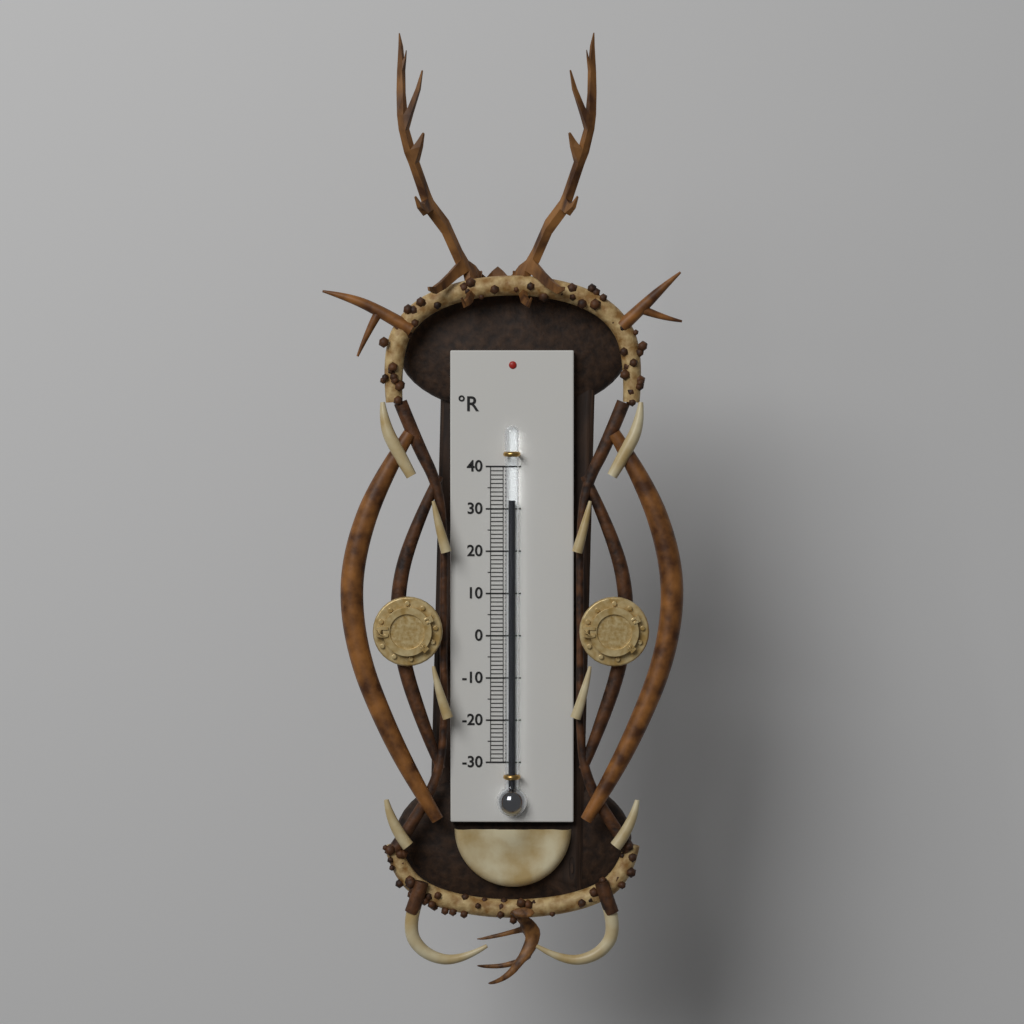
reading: 32 °R
